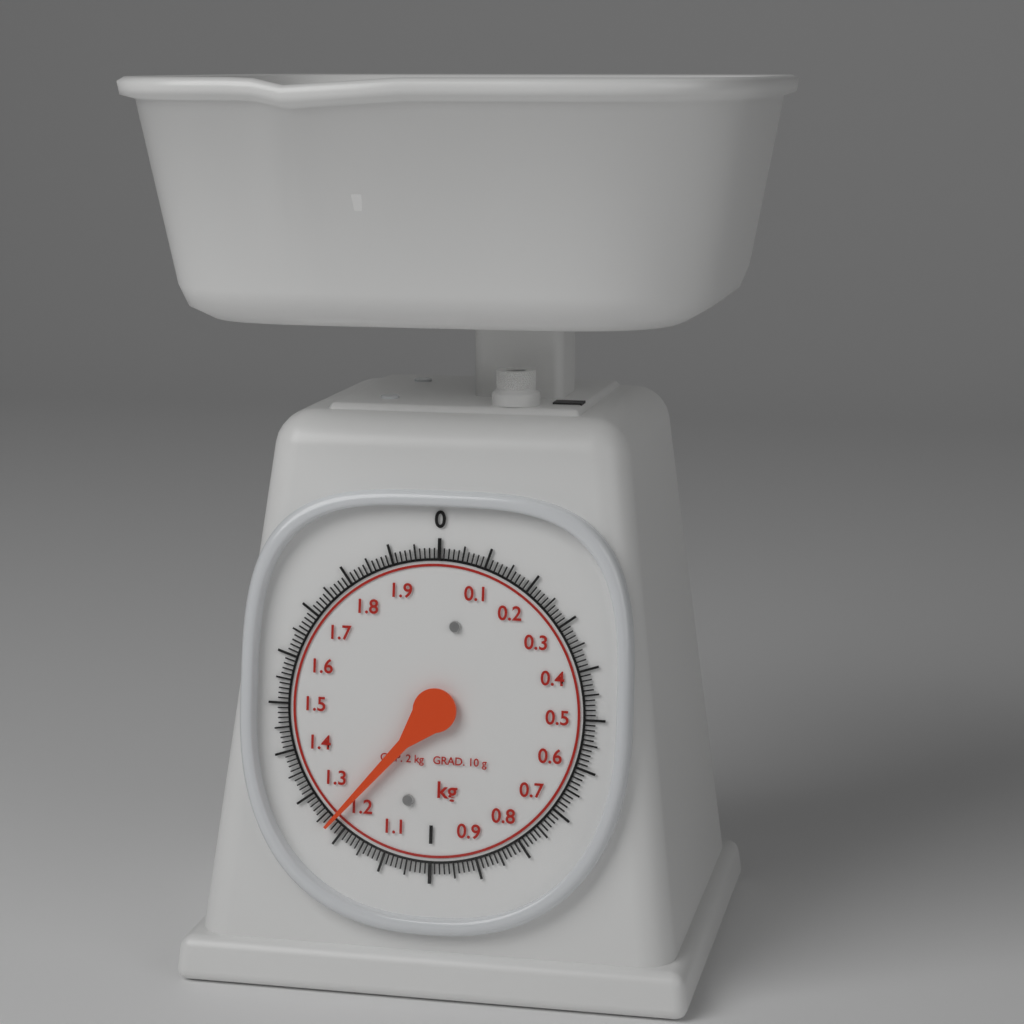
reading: 1.23 kg
